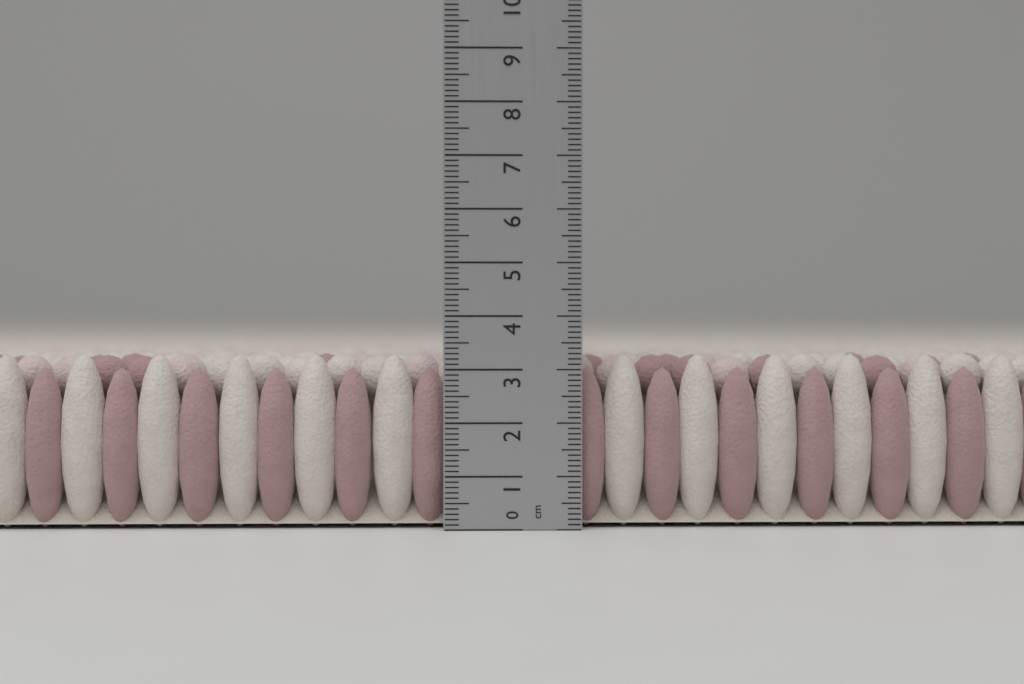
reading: 3.3 cm
